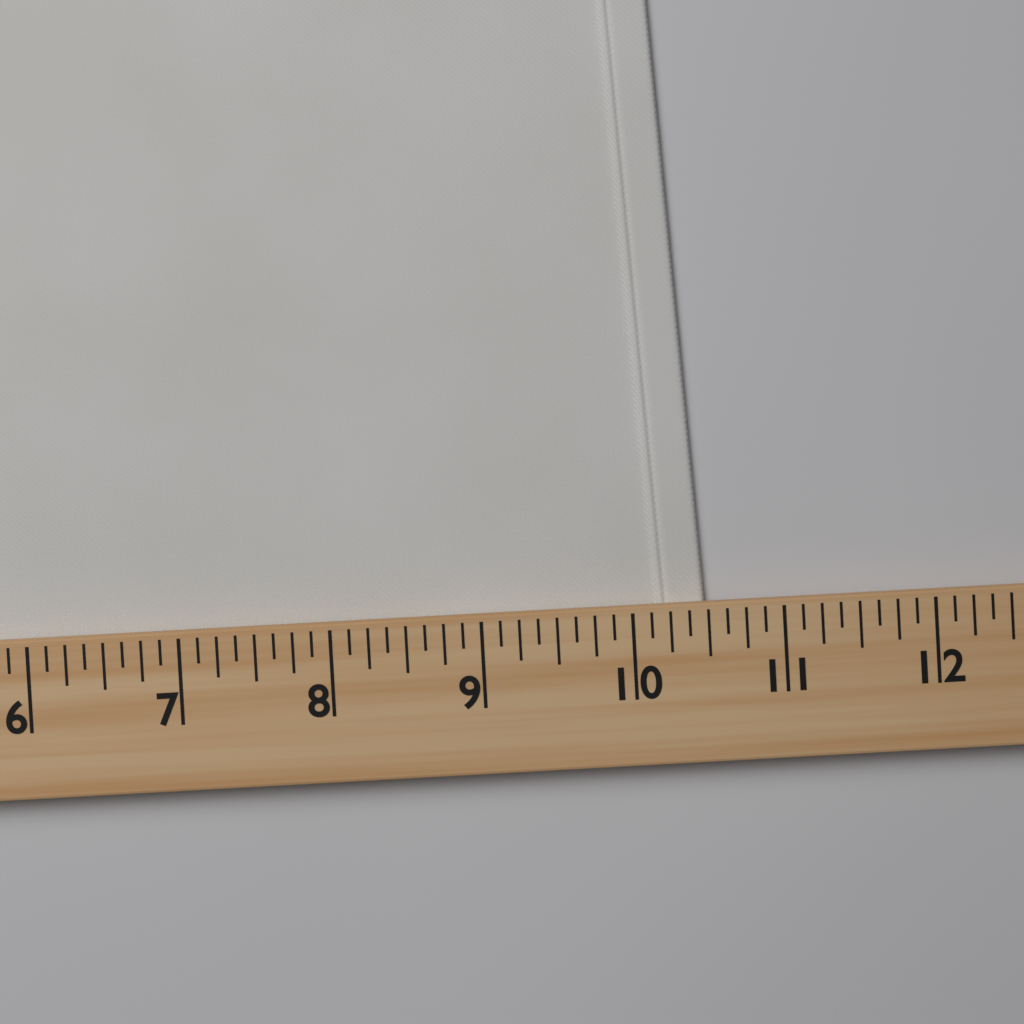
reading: 10.500 (no unit)
